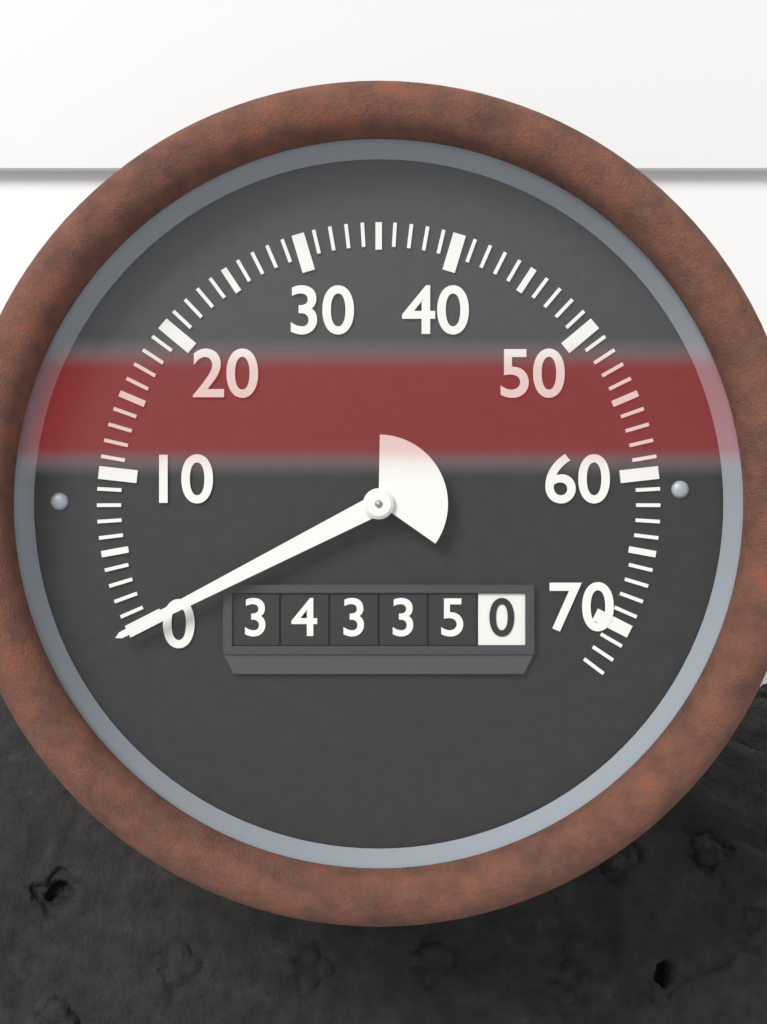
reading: 0 (no unit)
